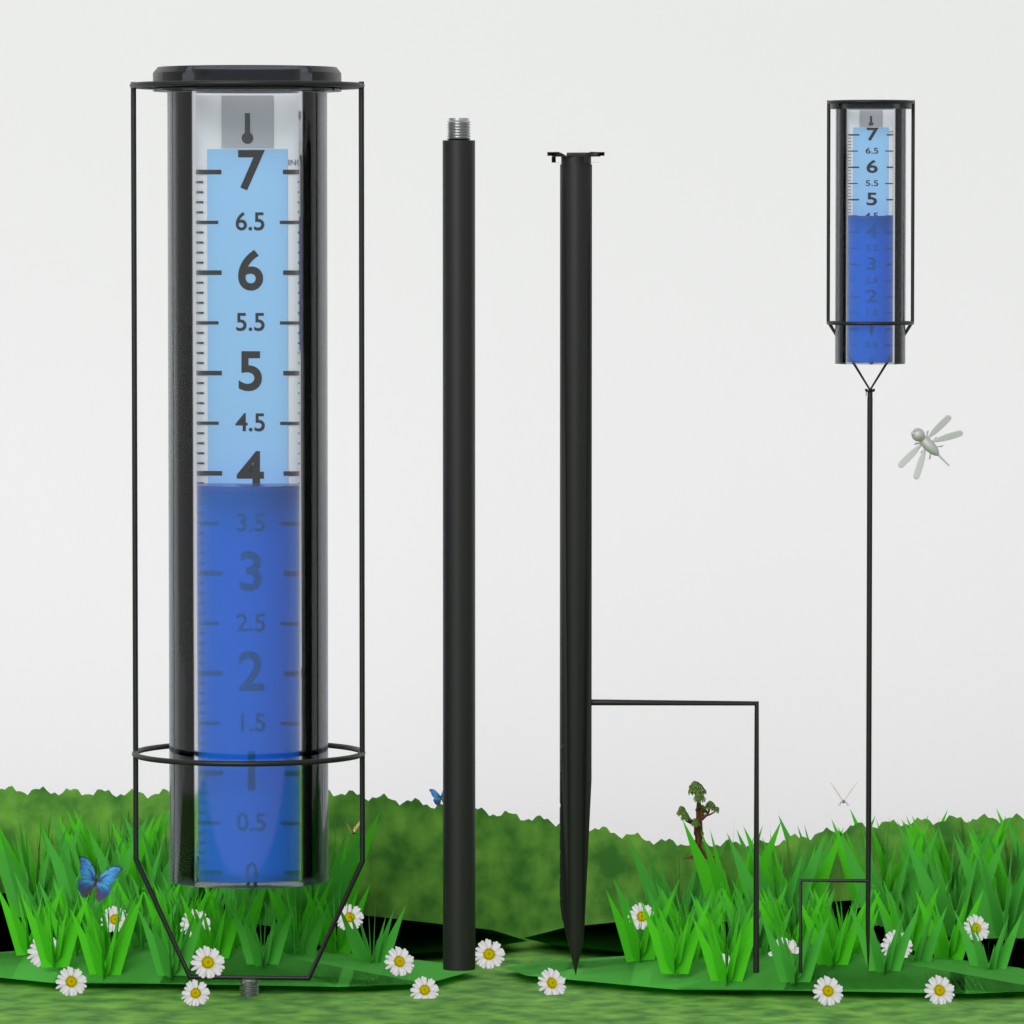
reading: 3.9 in
